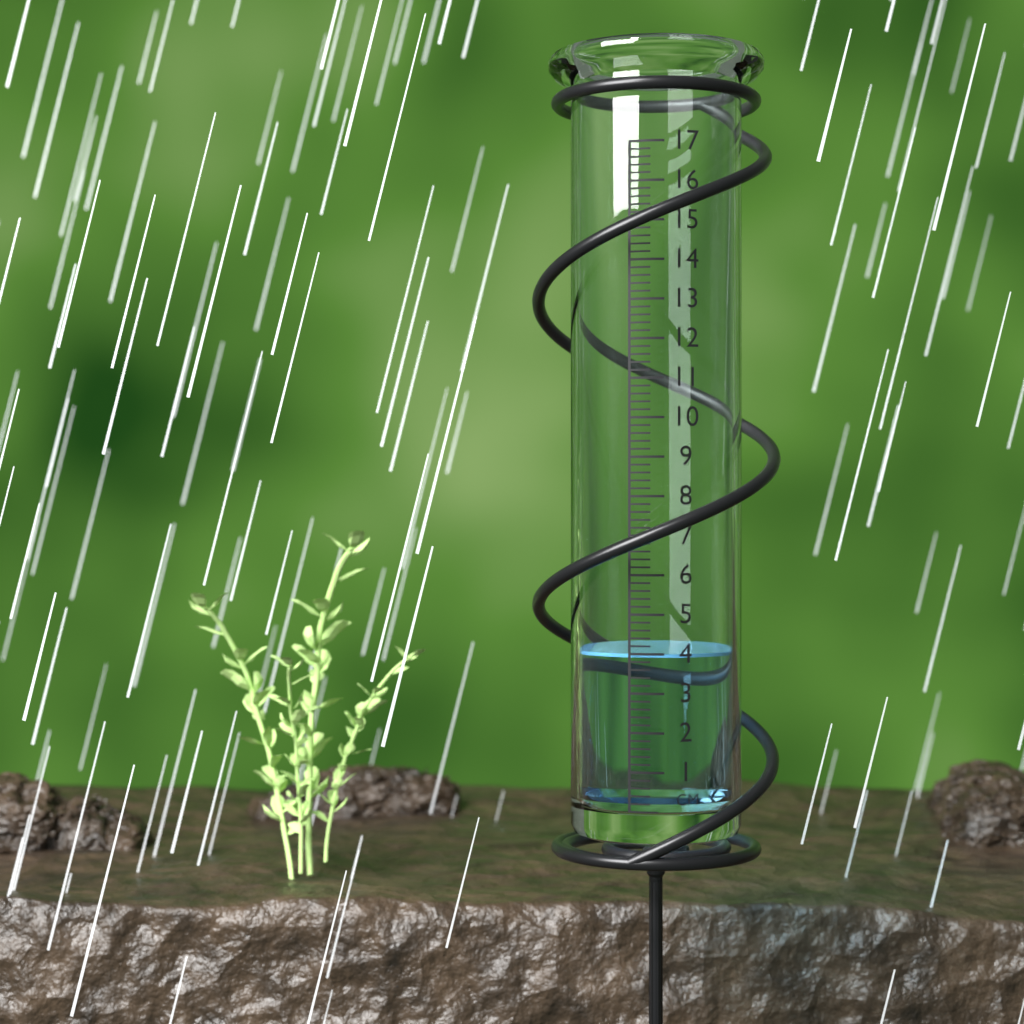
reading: 4.0 cm
